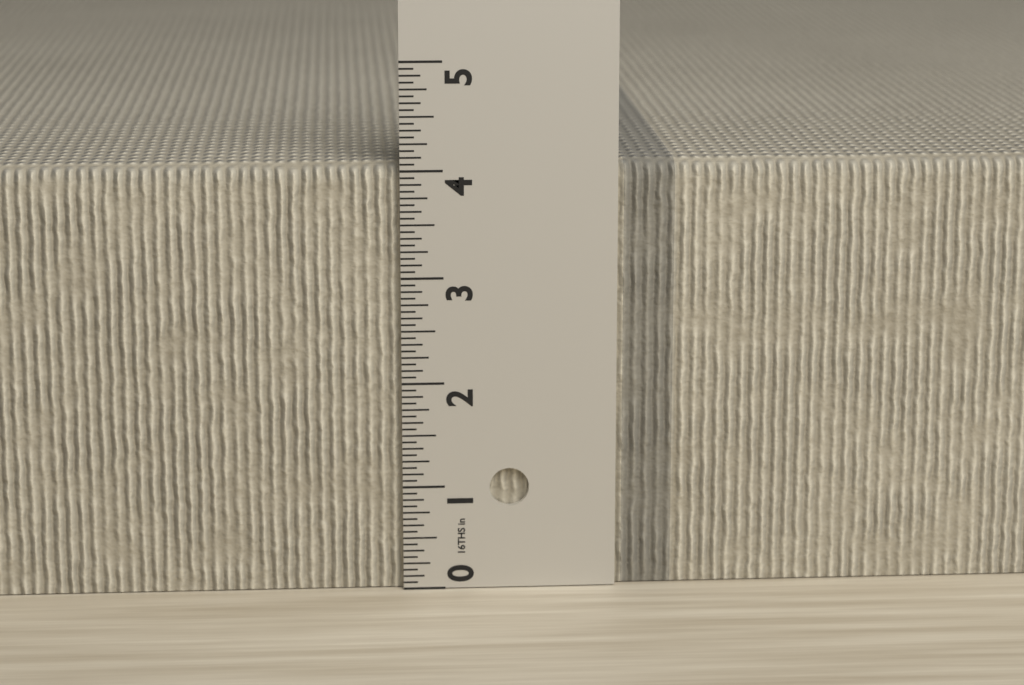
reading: 4.0625 in
